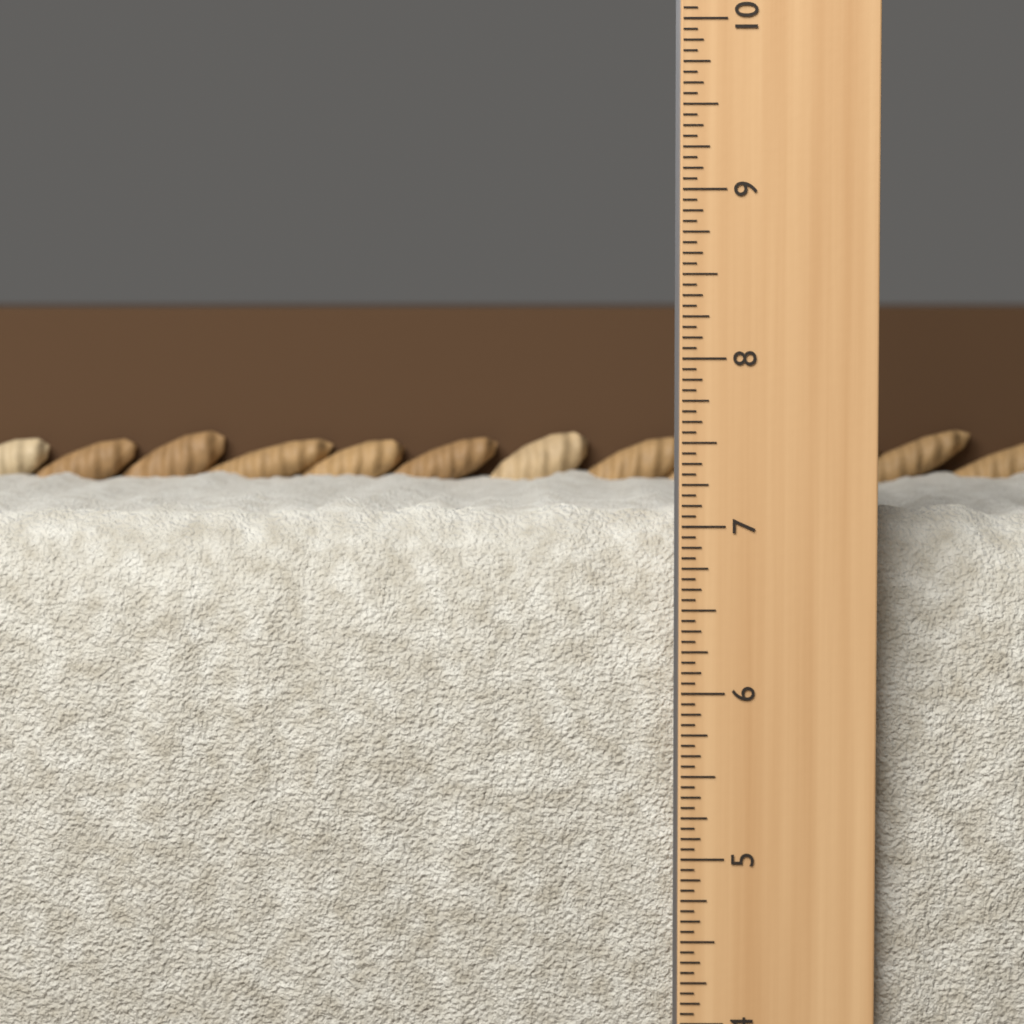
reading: 7.1250 in
